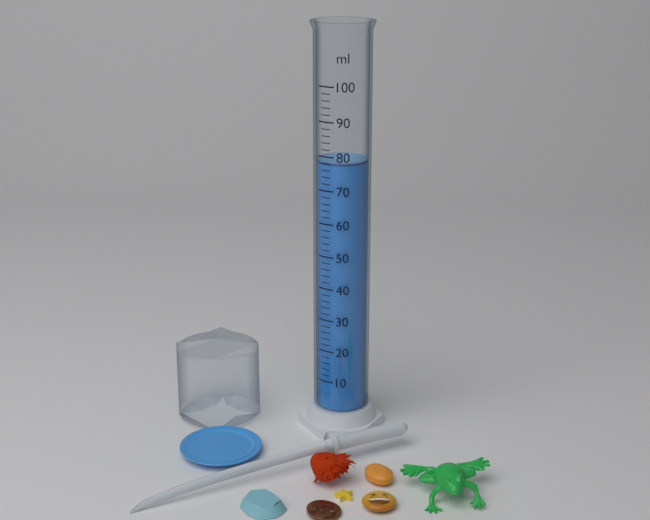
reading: 78 ml
